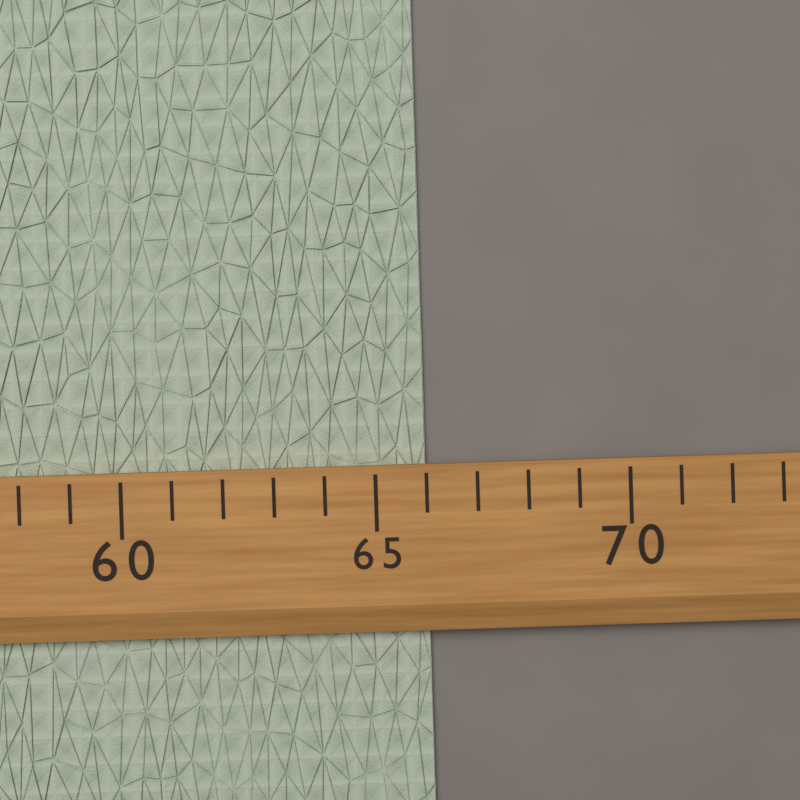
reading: 66 (no unit)
